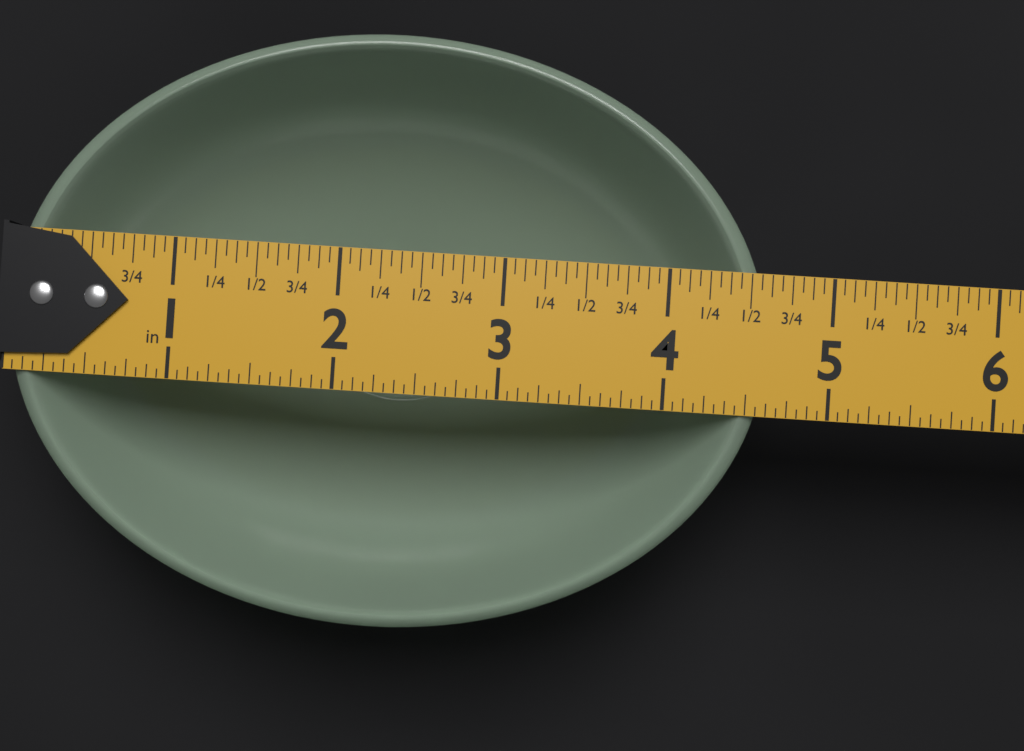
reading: 4.6250 in
